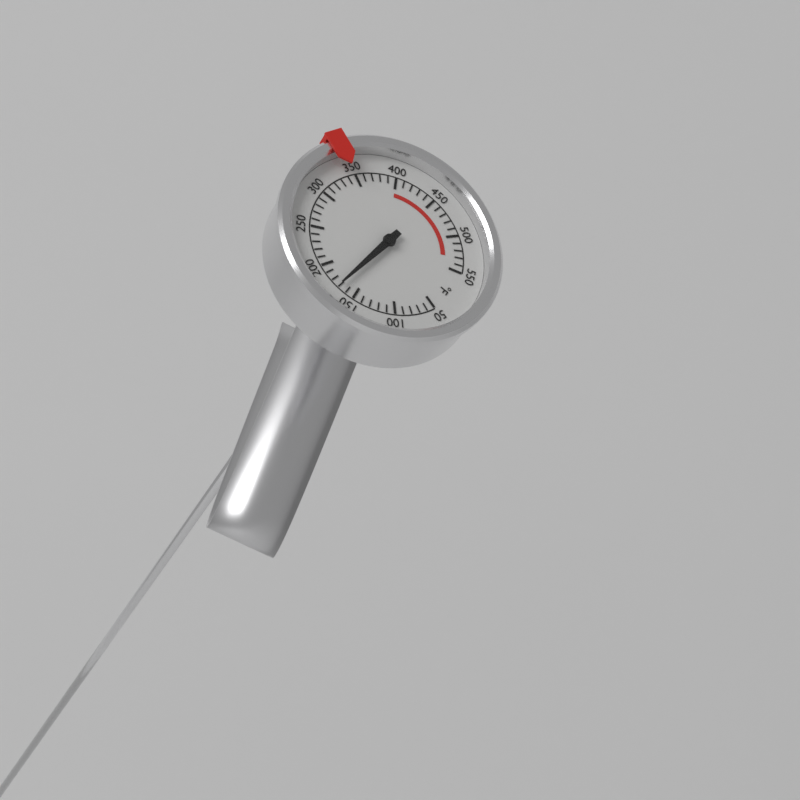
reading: 170 °F
